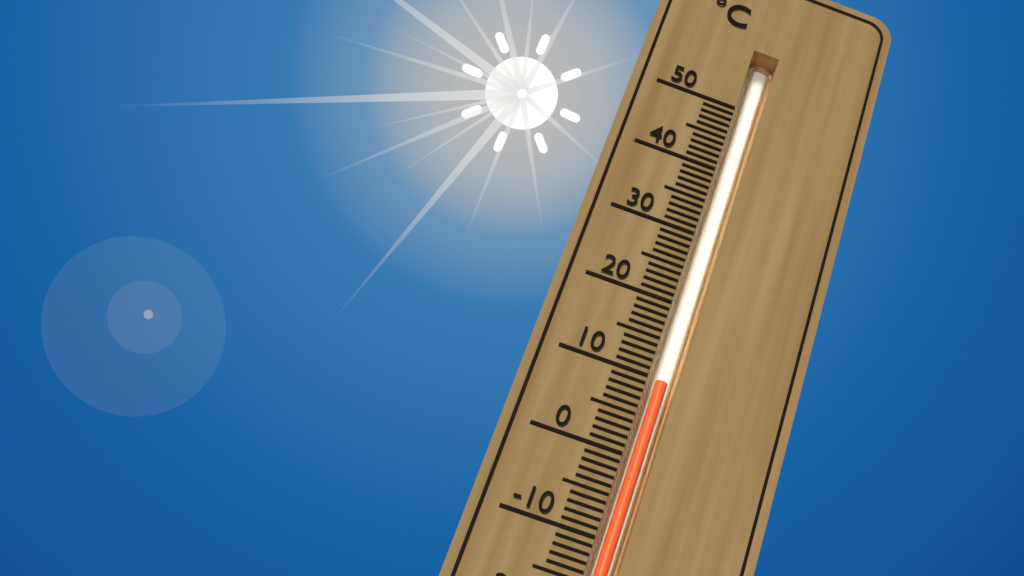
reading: 10 °C
